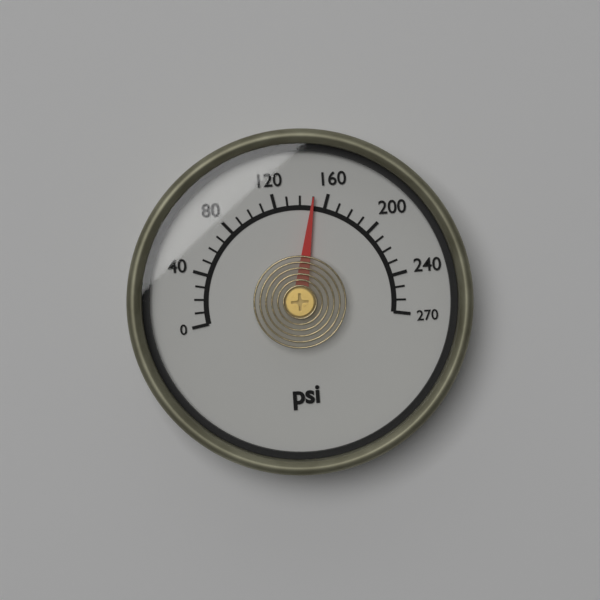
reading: 150 psi
